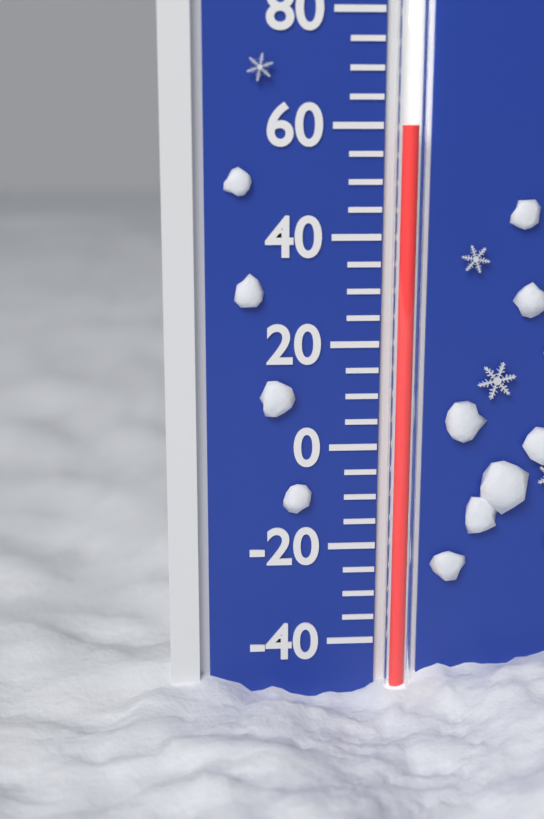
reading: 60 °F
